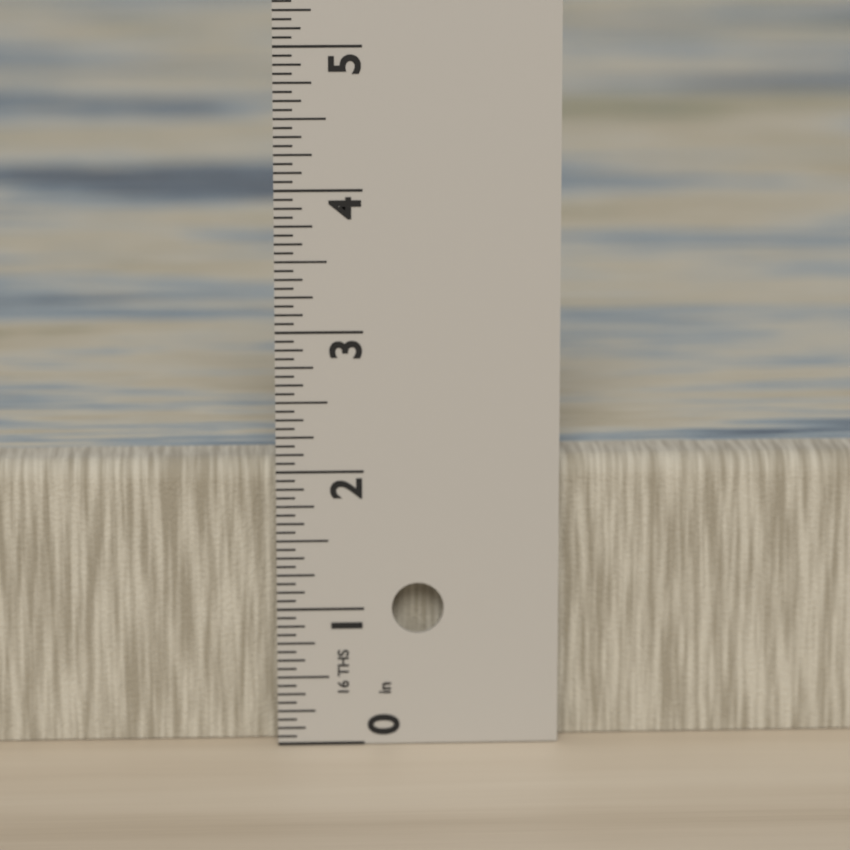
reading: 2.0625 in
